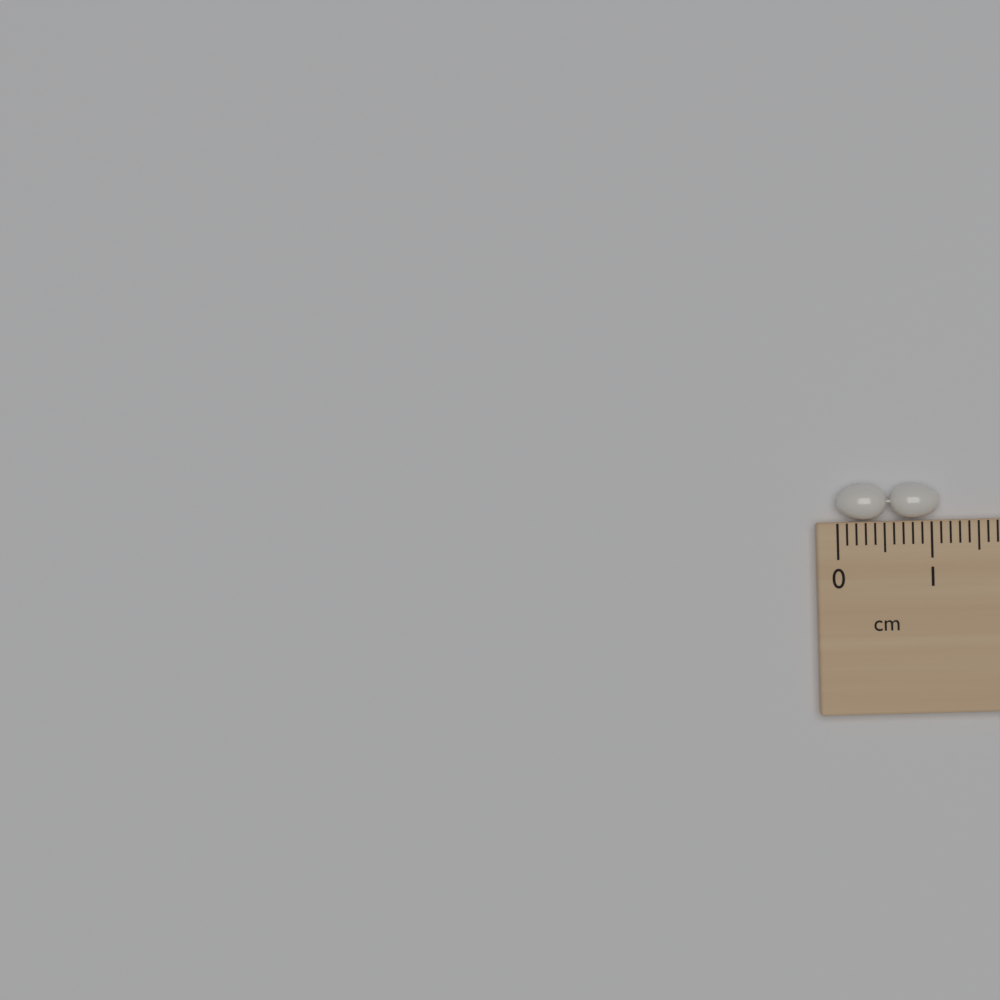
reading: 1.1 cm
